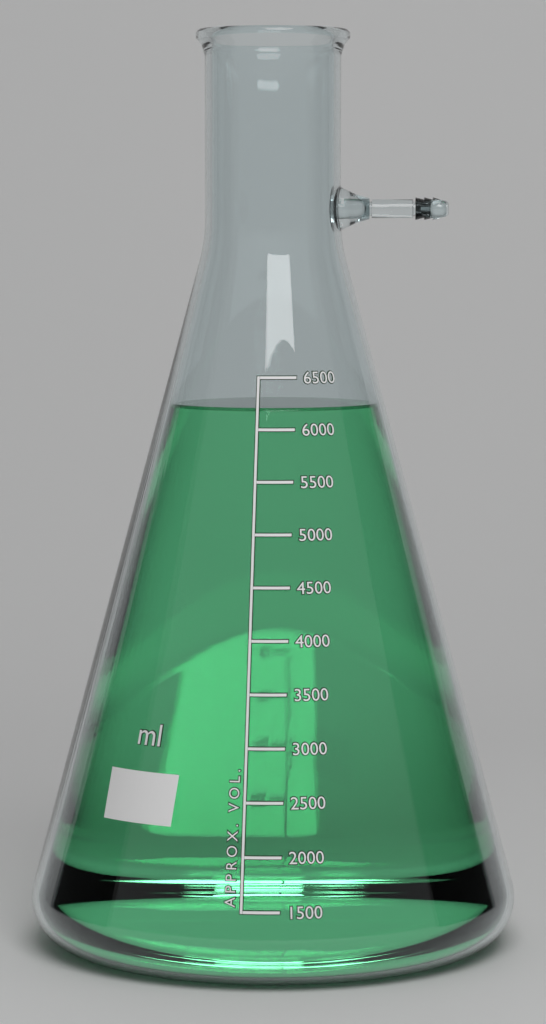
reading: 6200 ml
